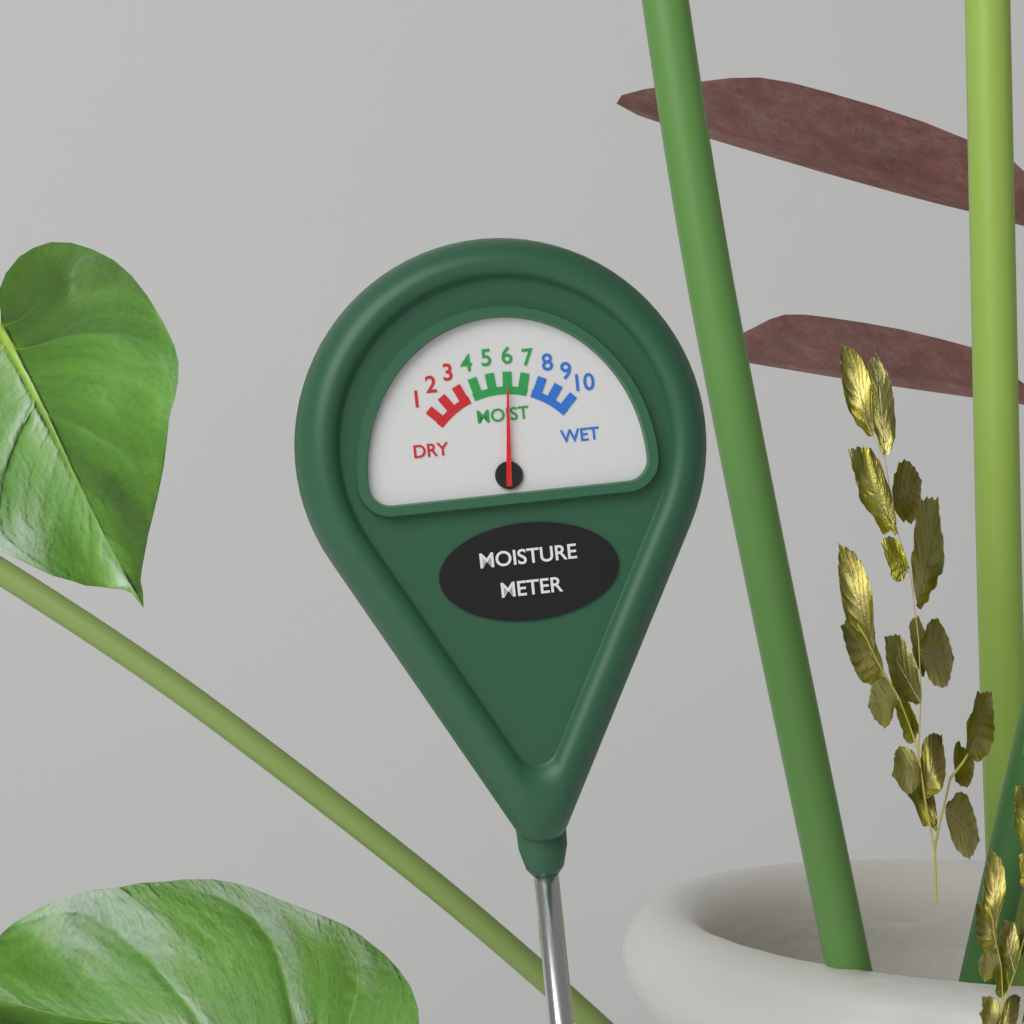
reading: 6 (no unit)
